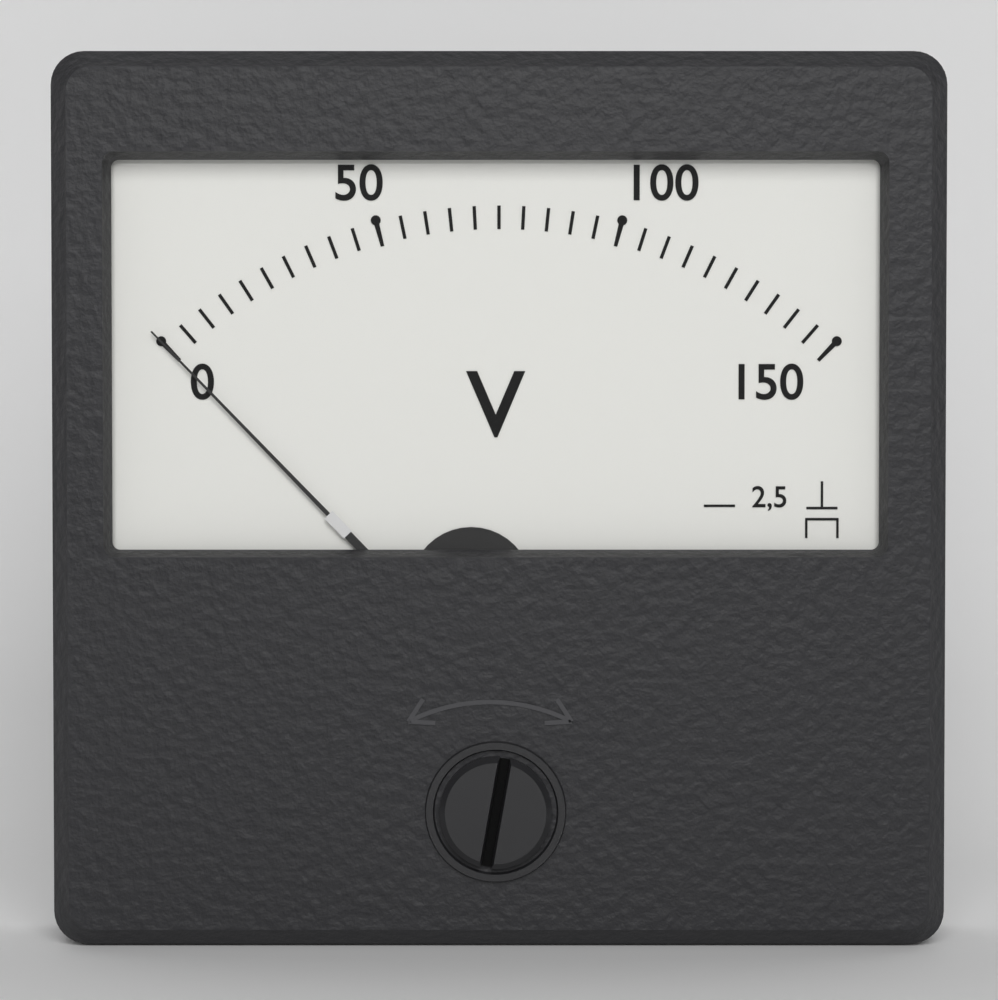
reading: 0 V
